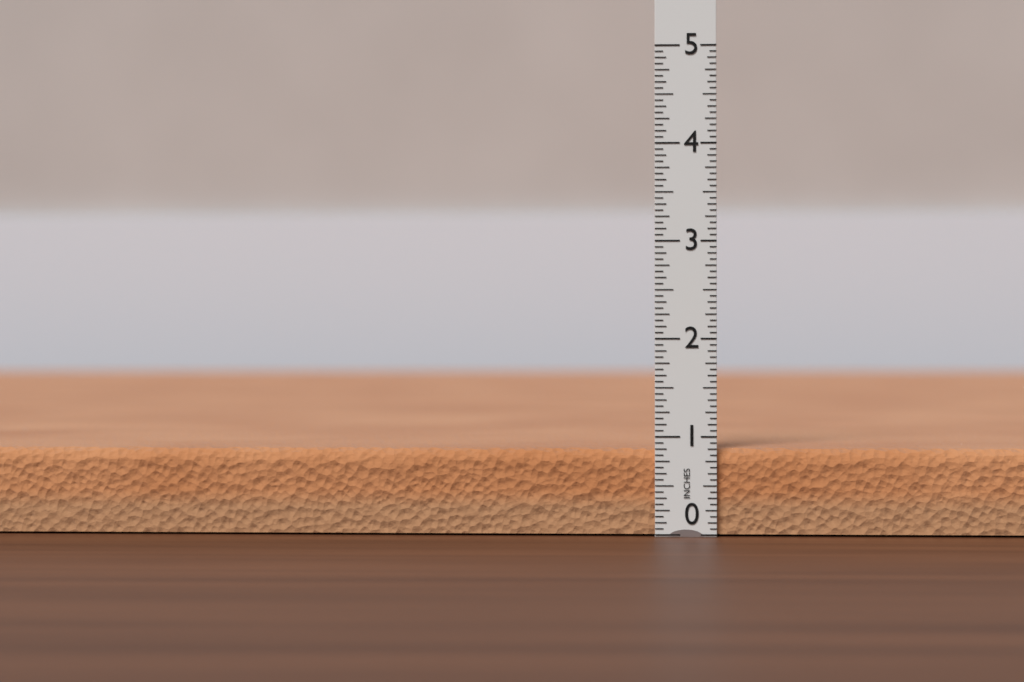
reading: 0.8750 in
